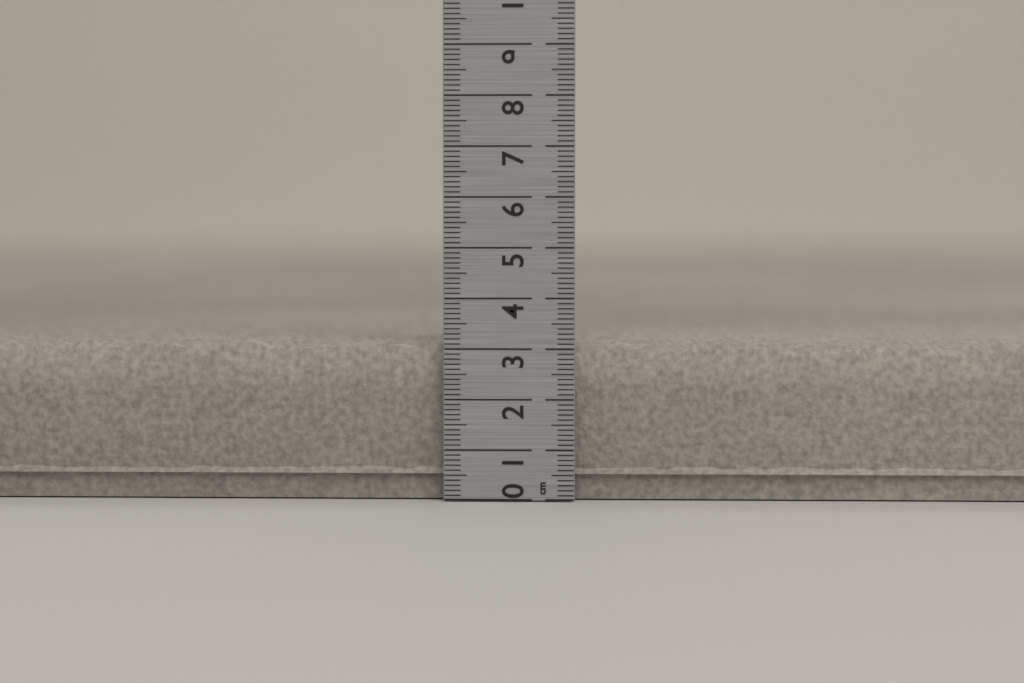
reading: 3.2 cm
